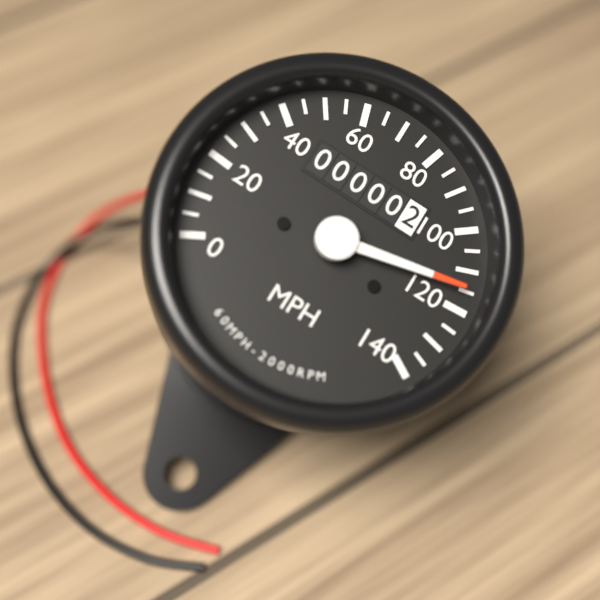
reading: 115 MPH
